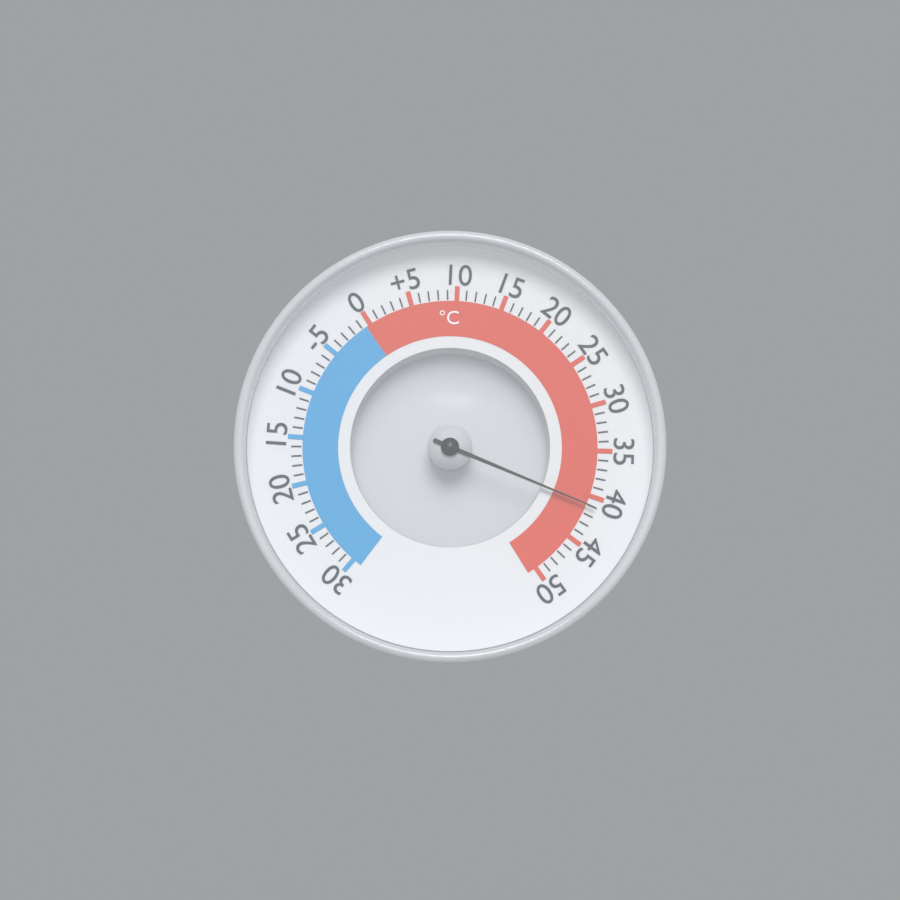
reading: 41 °C
